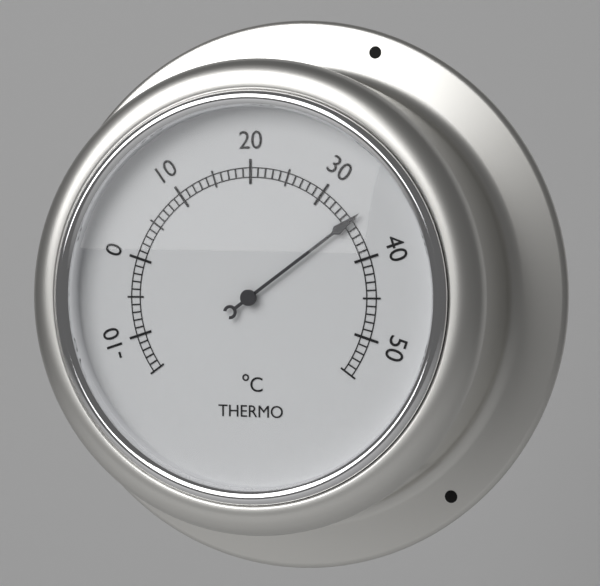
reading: 35 °C
